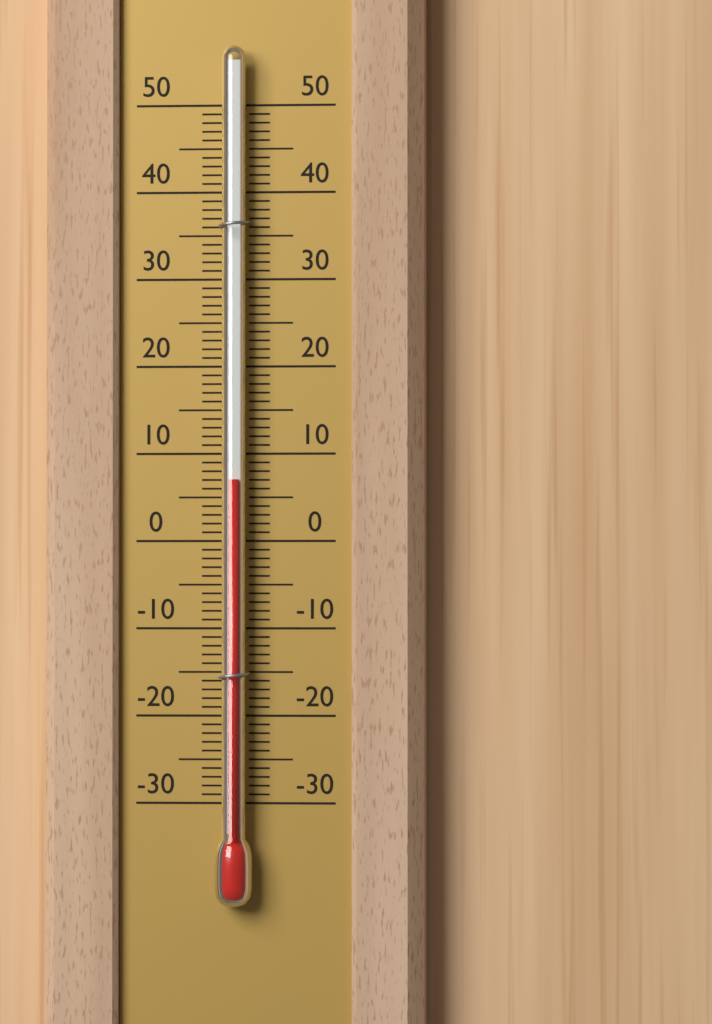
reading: 7 (no unit)
